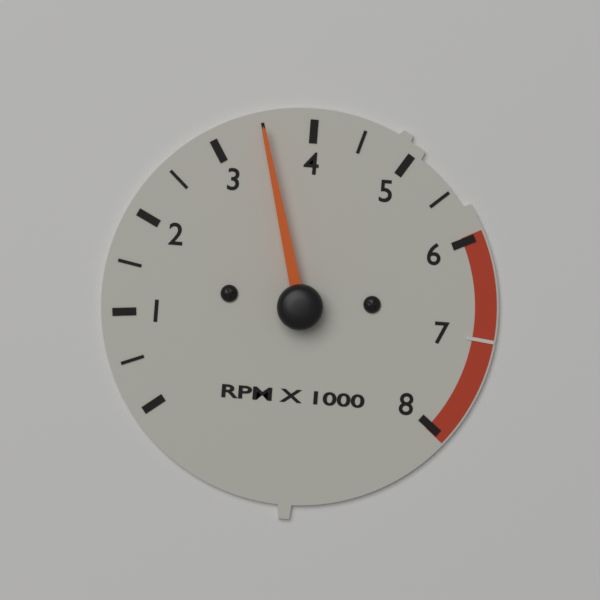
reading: 3500 RPM
